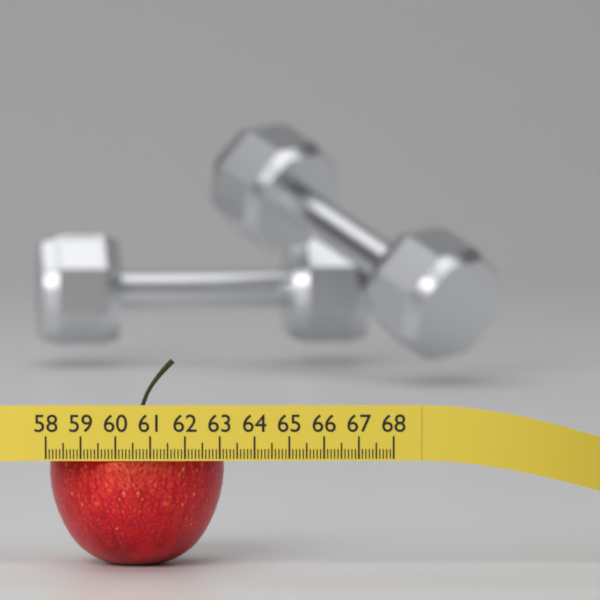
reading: 63.1 (no unit)
